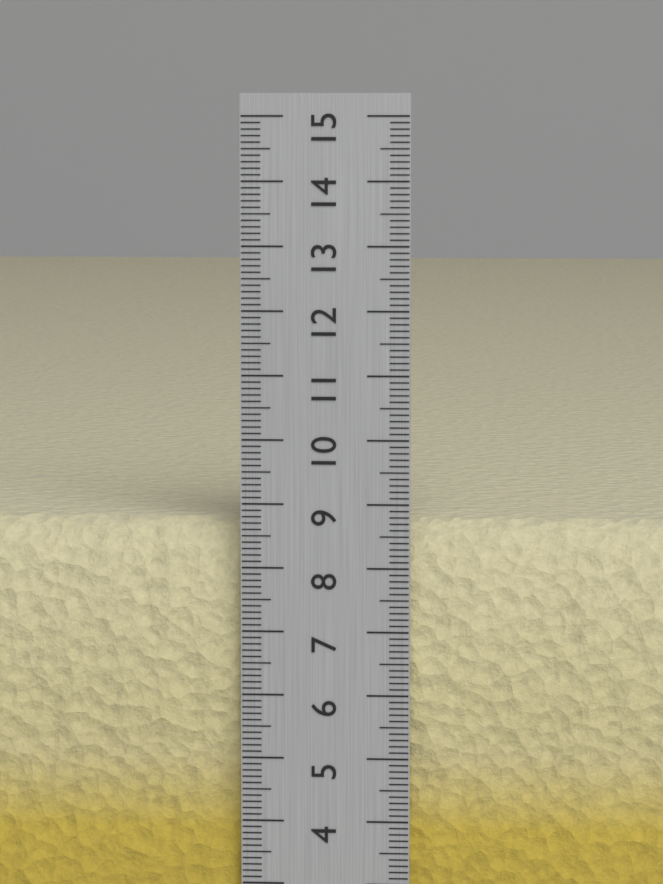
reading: 8.7 cm
